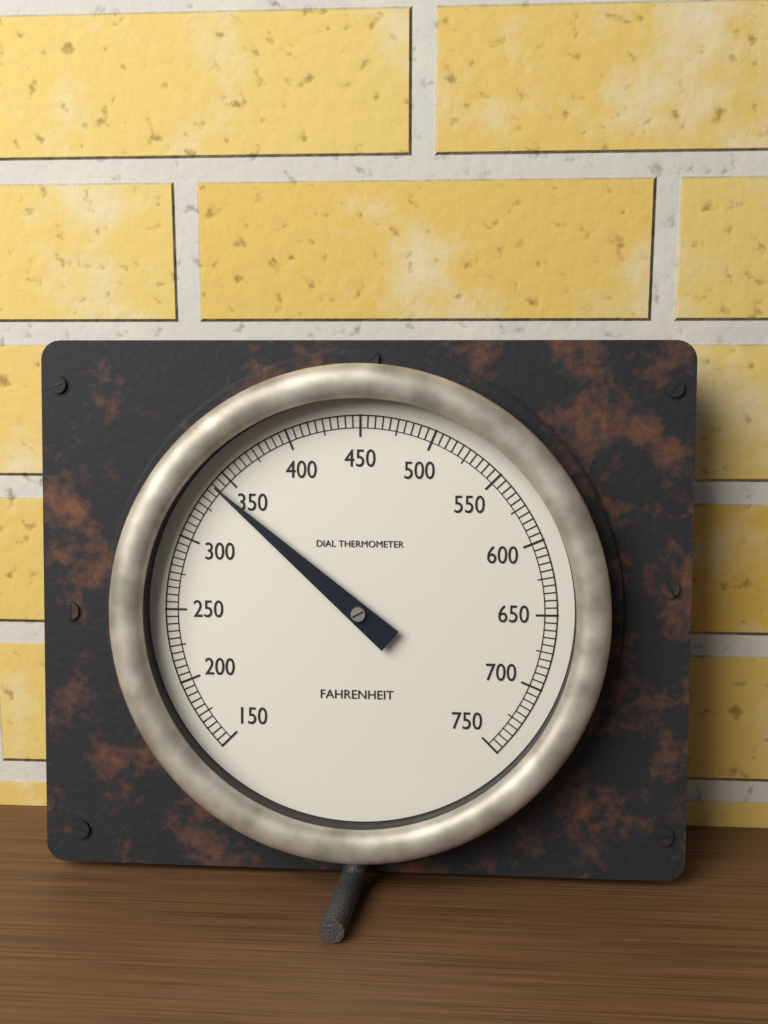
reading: 340 °F
